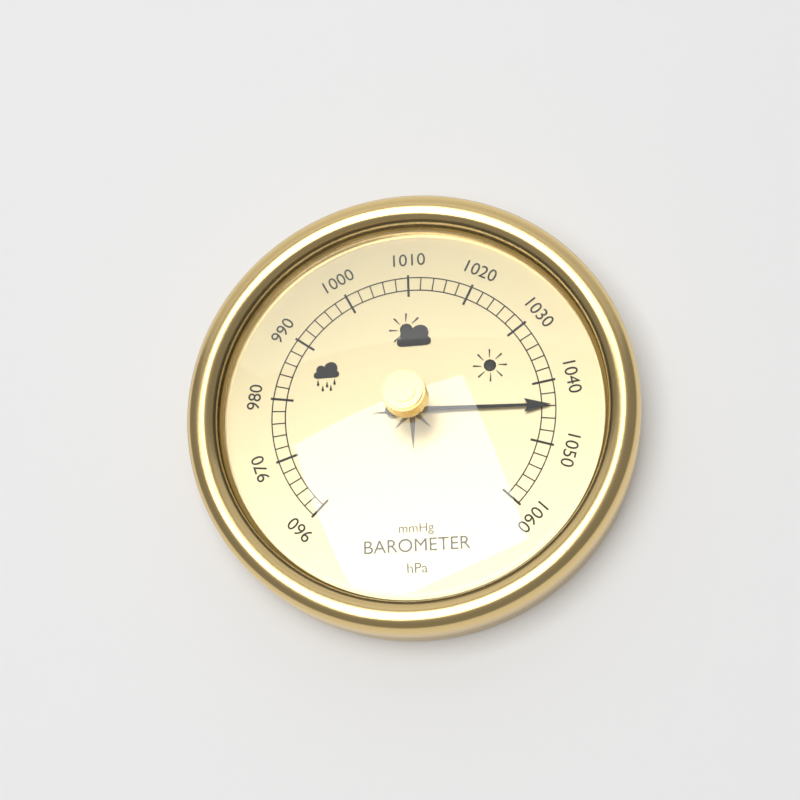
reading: 1044 hPa
